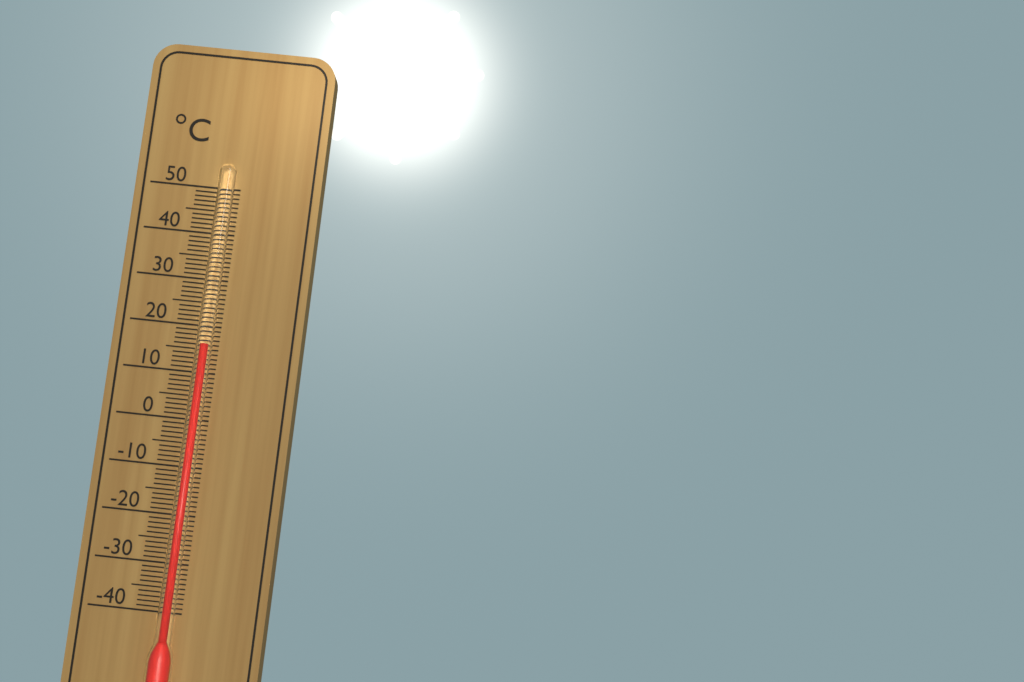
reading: 16 °C
